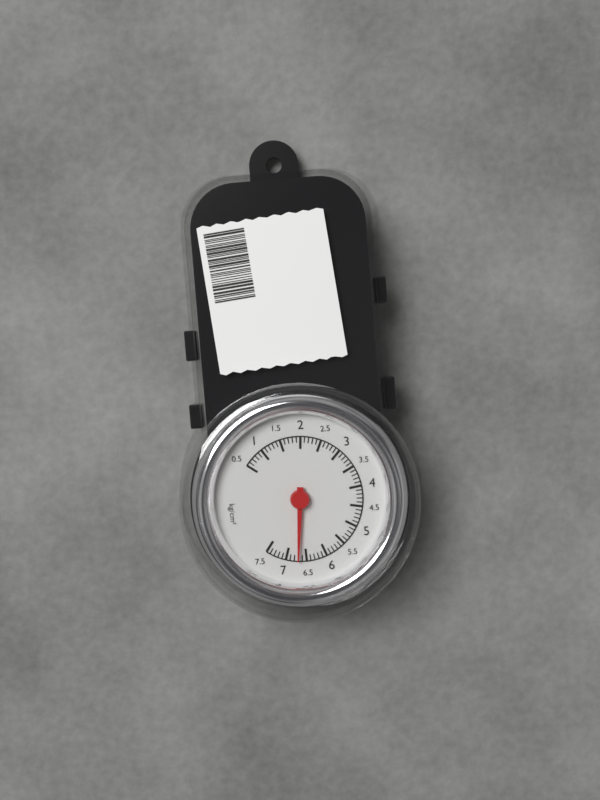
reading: 6.7 kg/cm²
